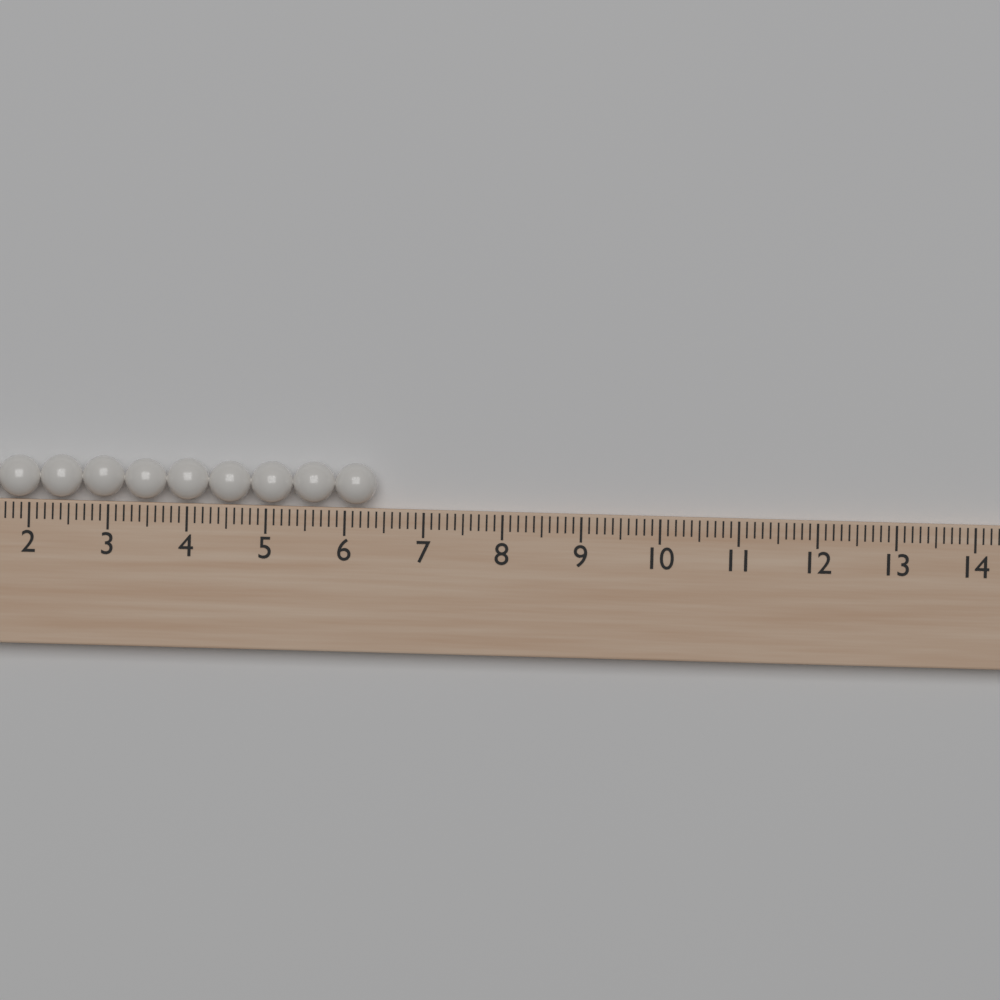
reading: 6.4 (no unit)
